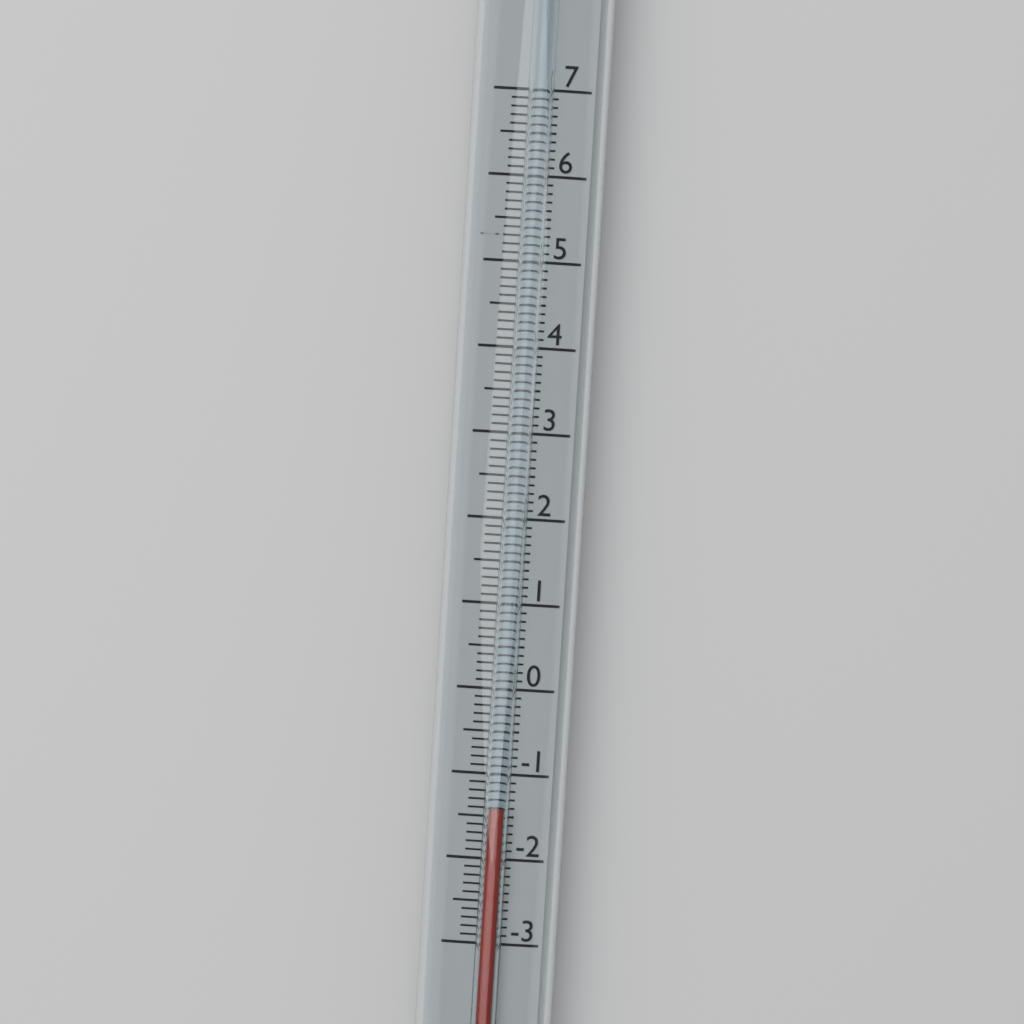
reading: -1.4 (no unit)
